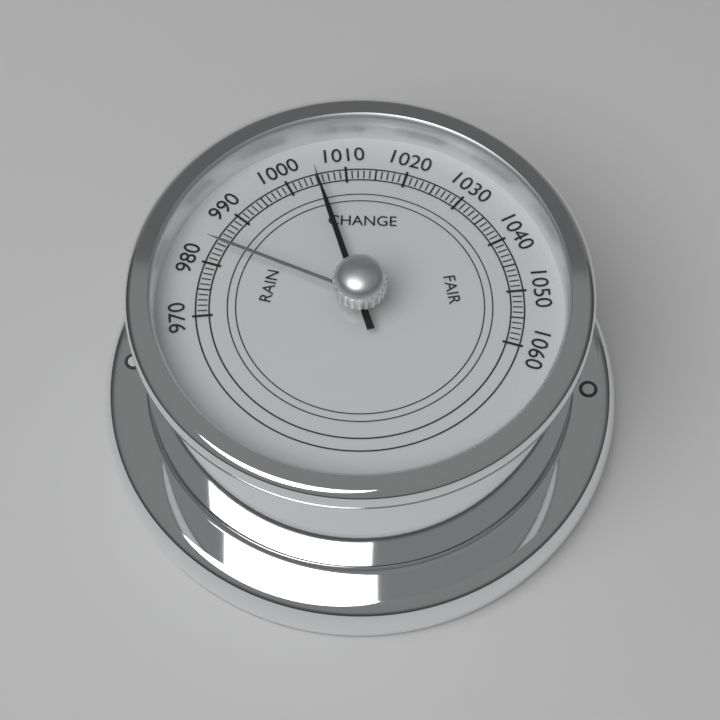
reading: 1005 (no unit)
